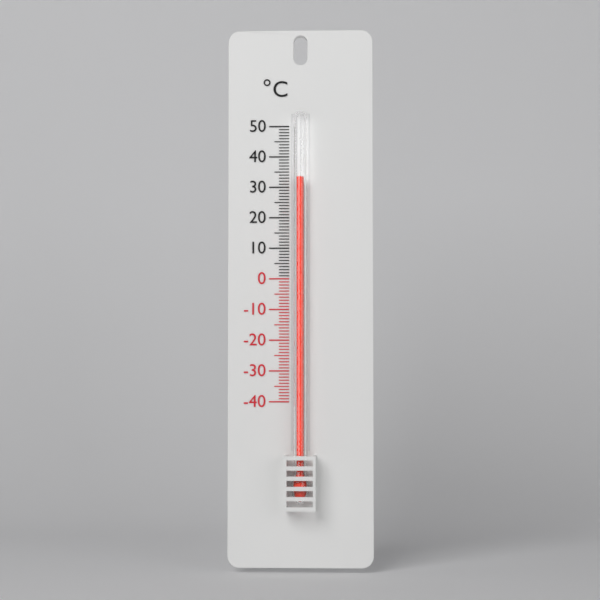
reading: 33 °C
